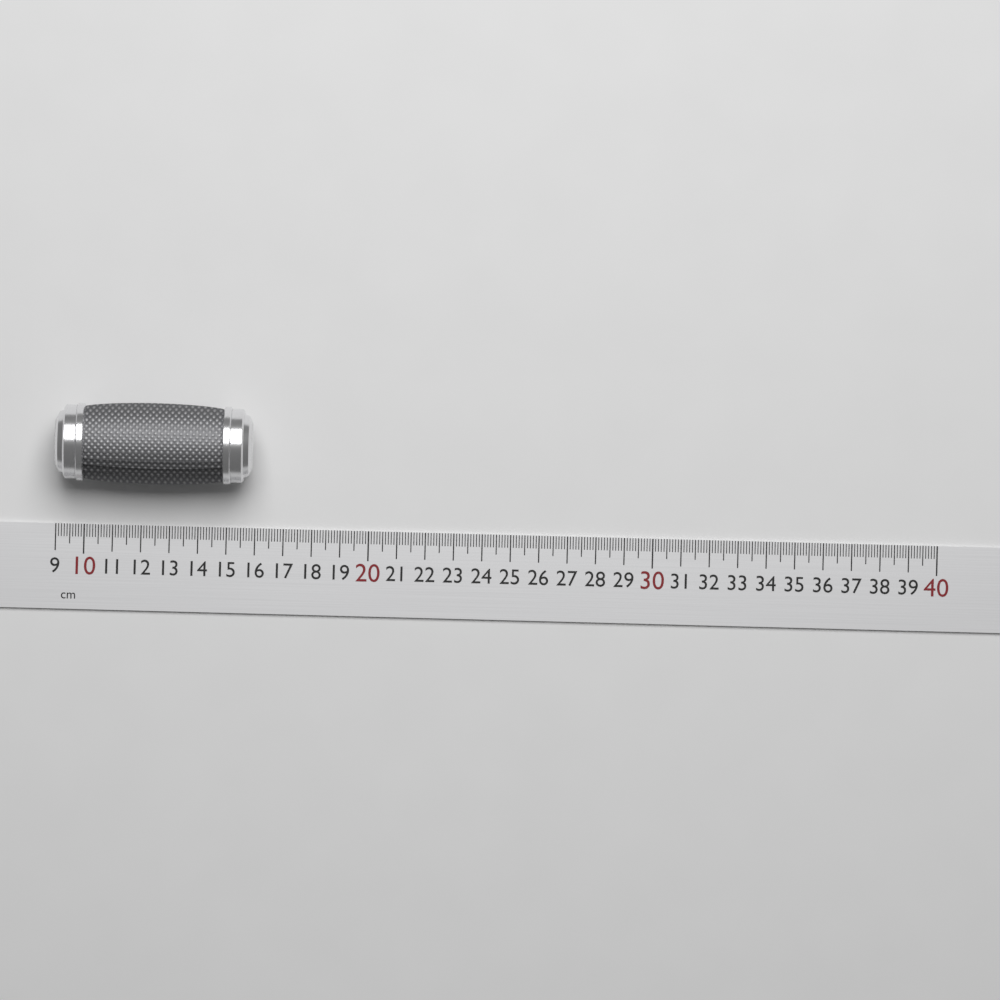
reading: 15.9 cm
